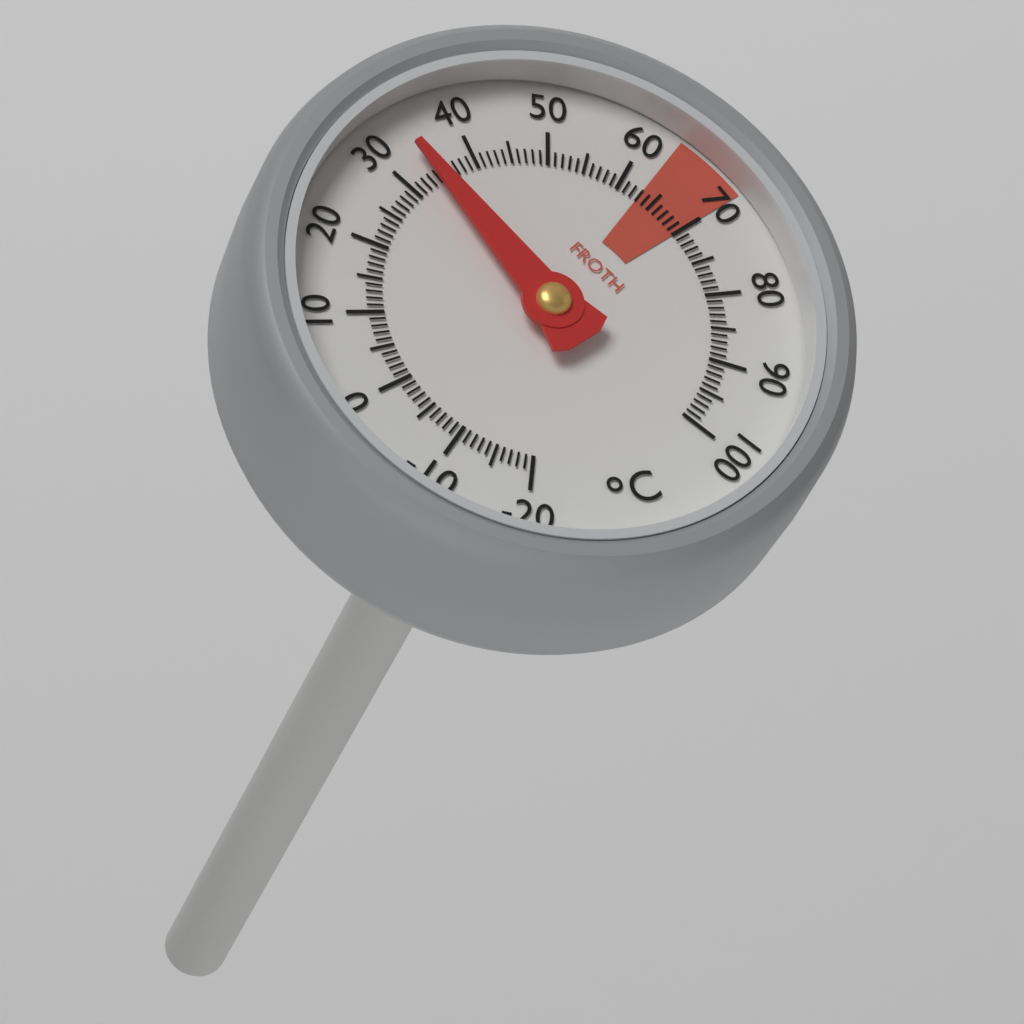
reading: 34 °C
